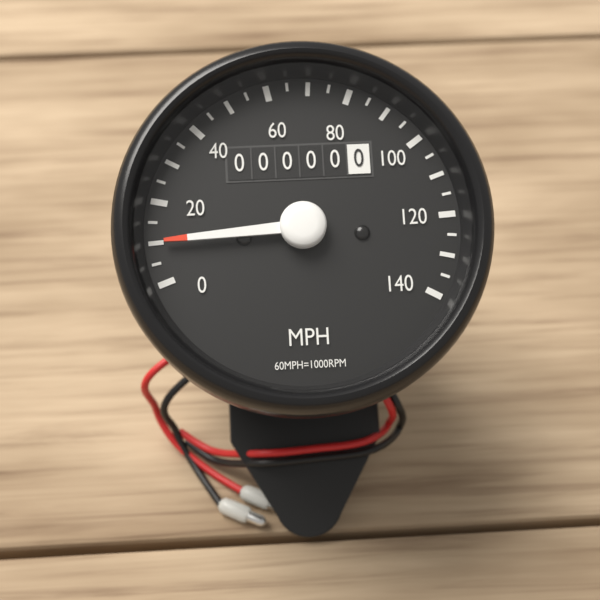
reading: 10 MPH
